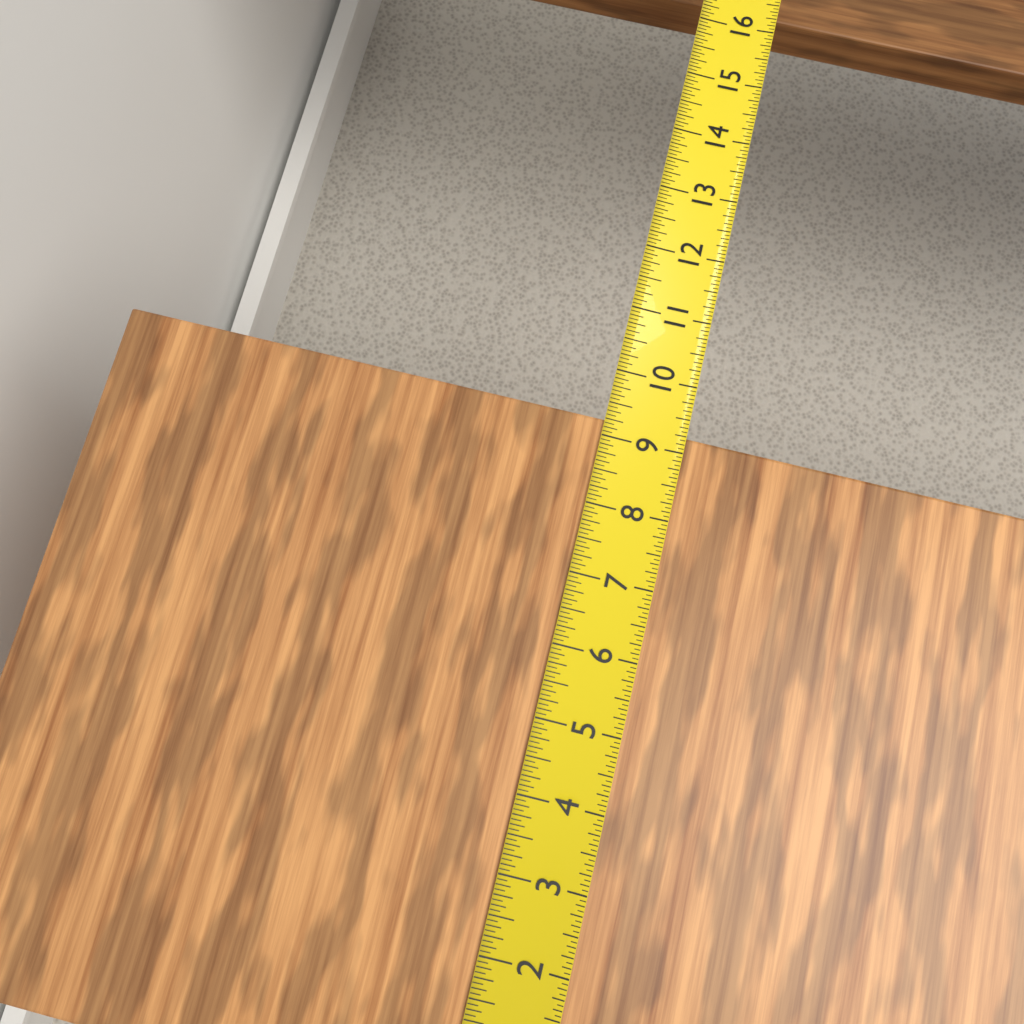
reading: 9.2500 in
